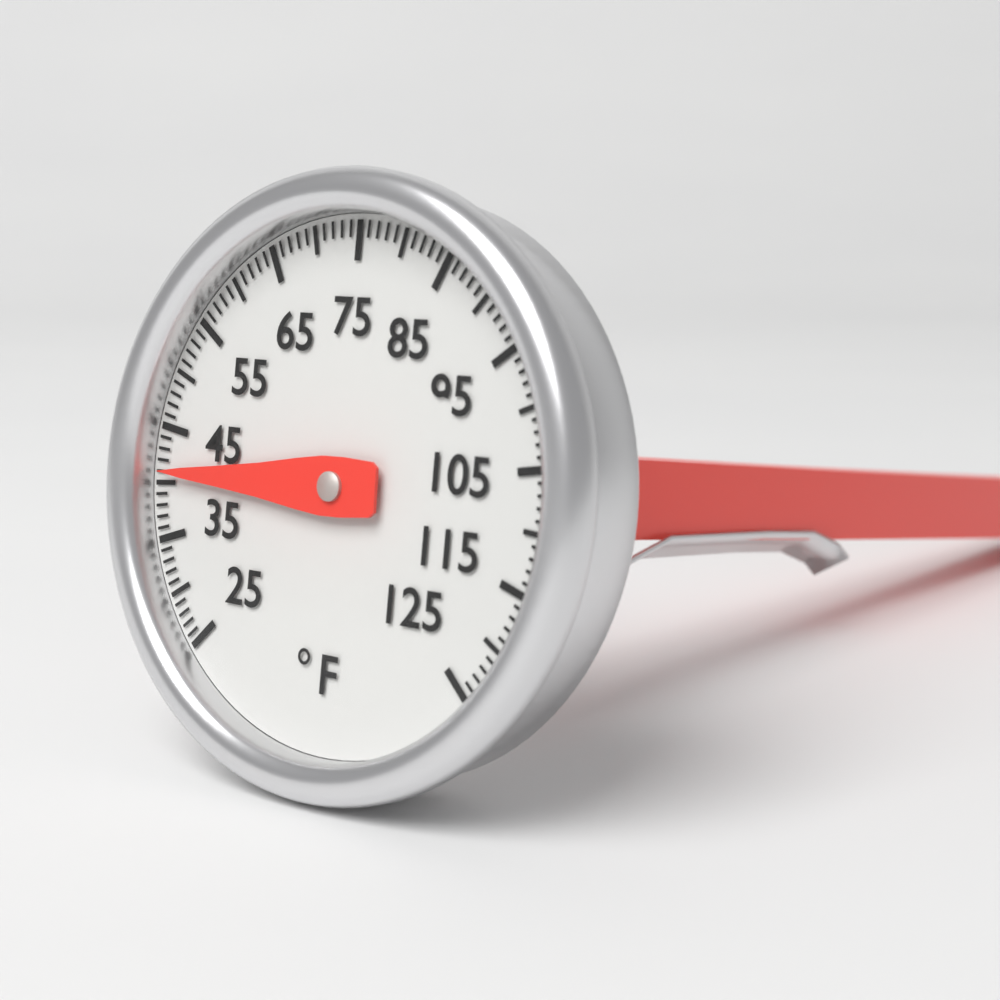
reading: 41 °F
